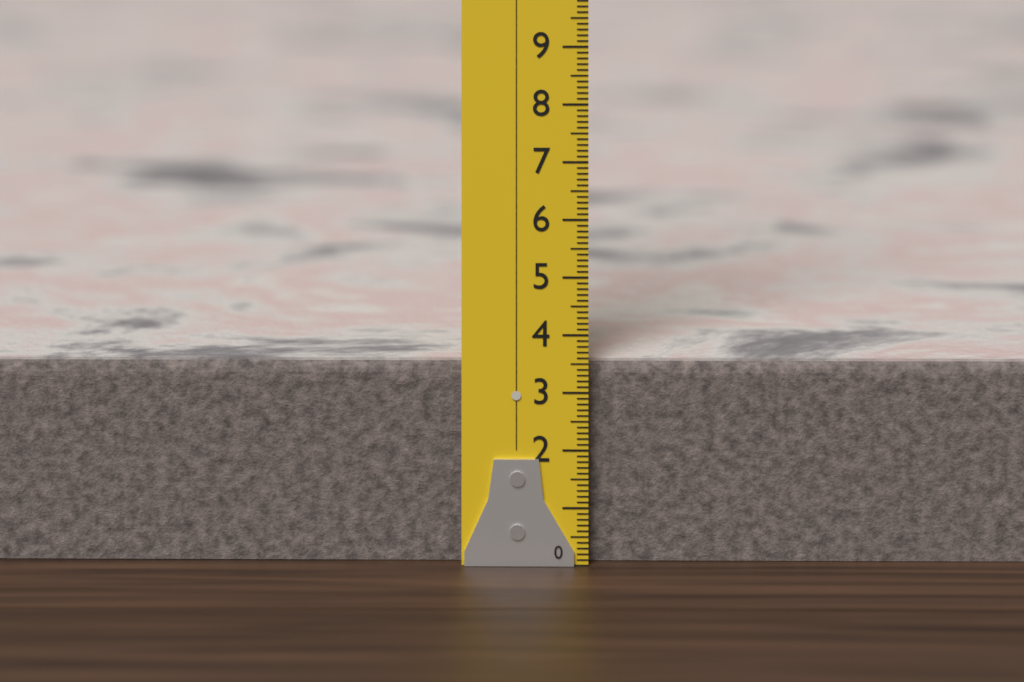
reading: 3.5 (no unit)
